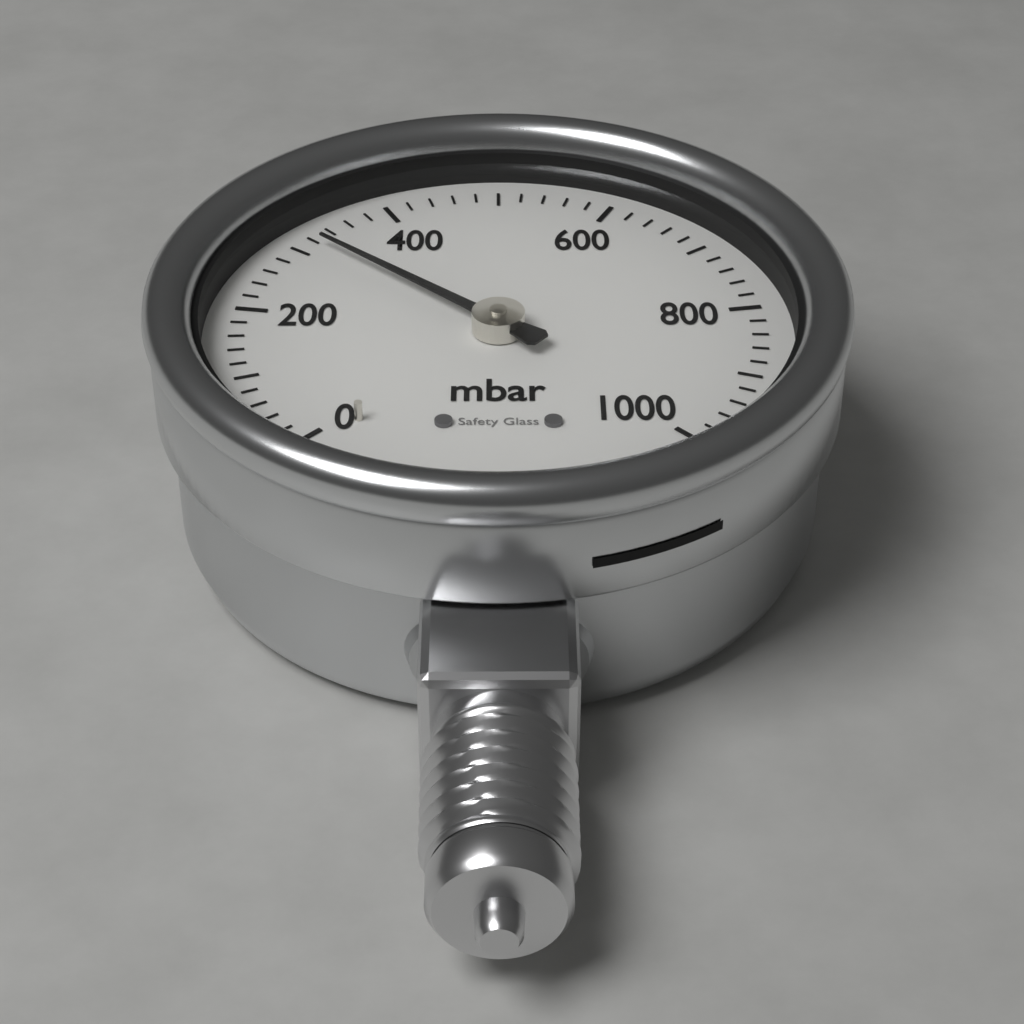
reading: 320 mbar
